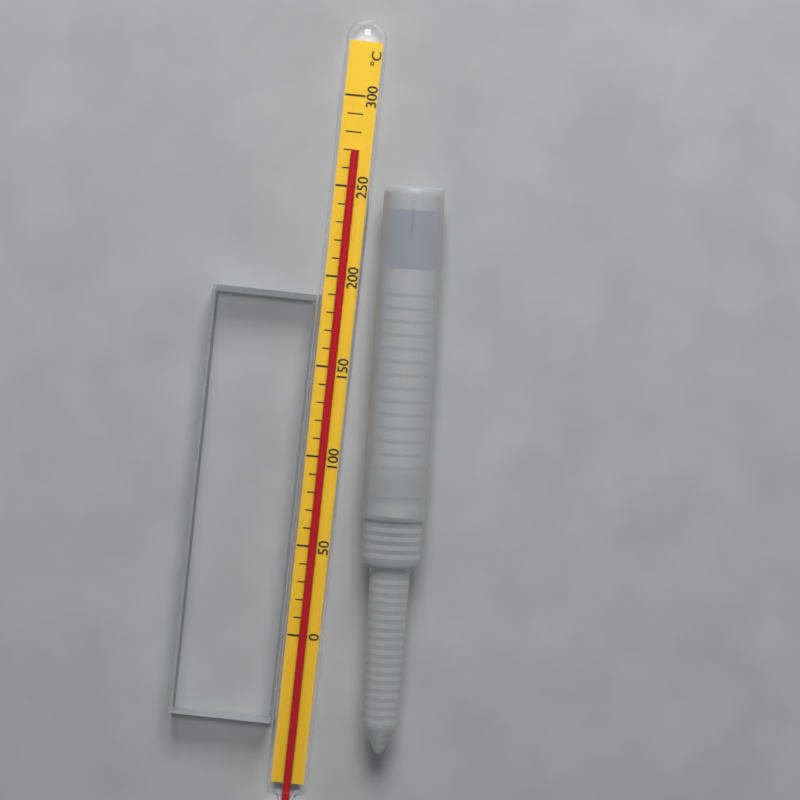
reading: 270 °C
